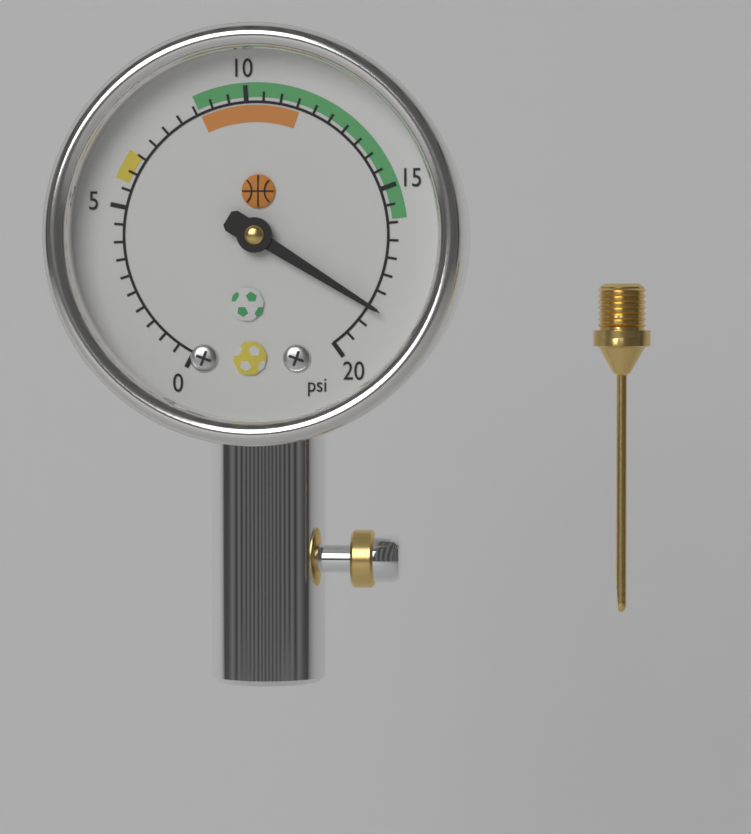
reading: 18.5 psi
